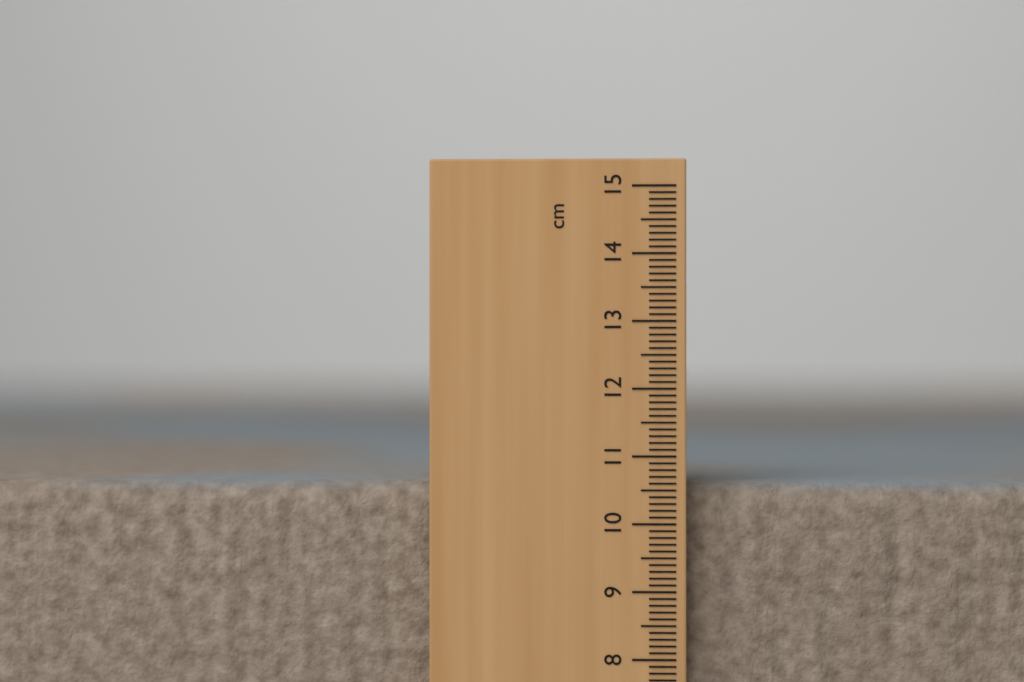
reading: 10.6 cm
